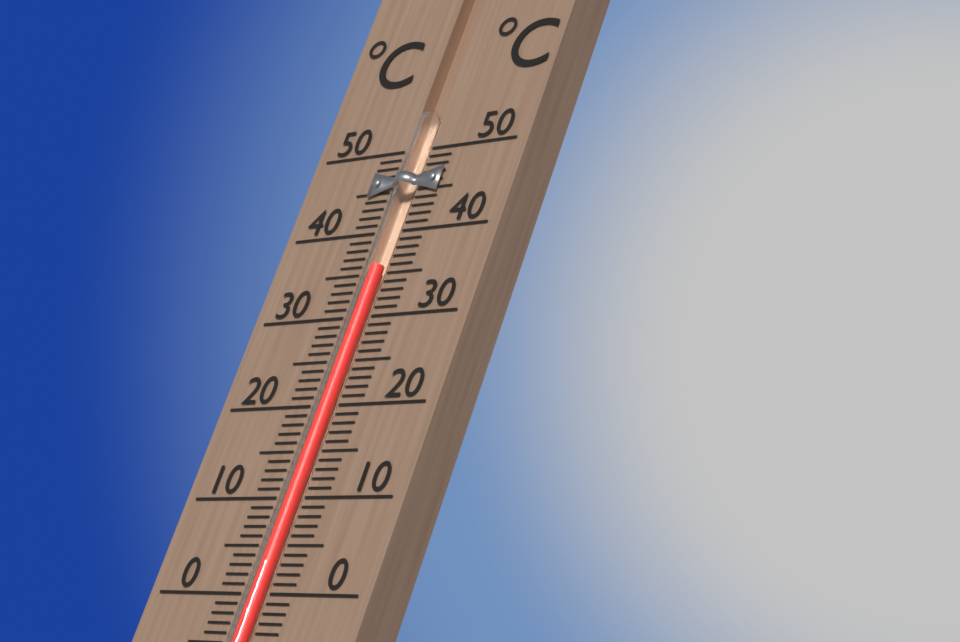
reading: 36 °C
